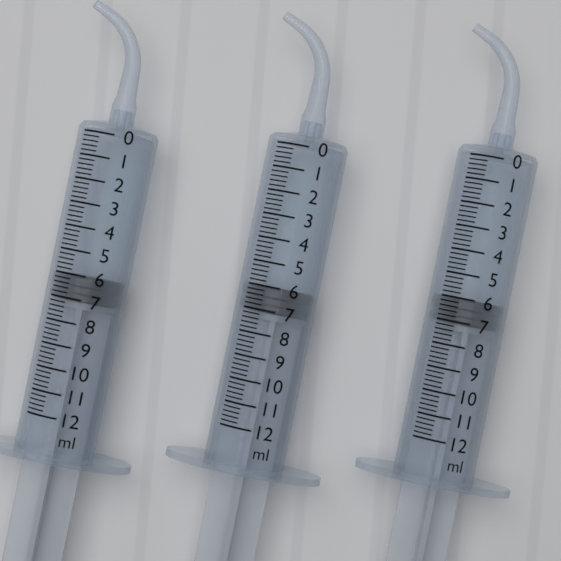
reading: 6.0 ml
